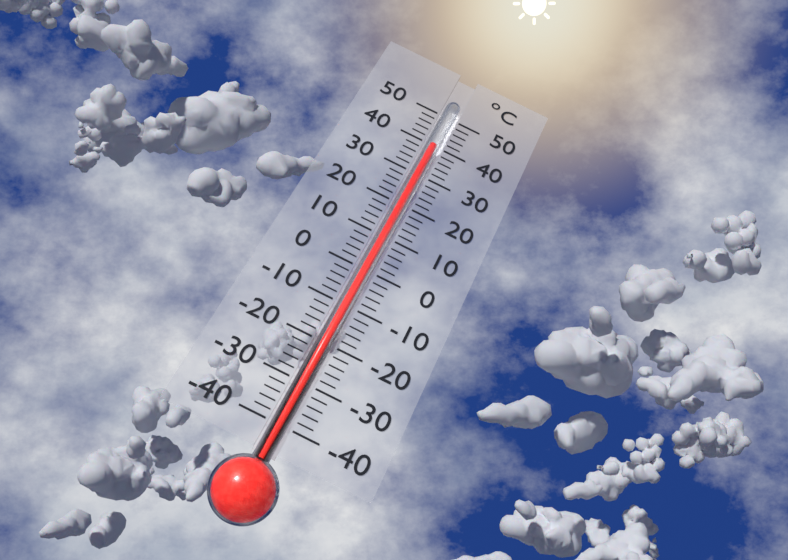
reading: 40 °C
